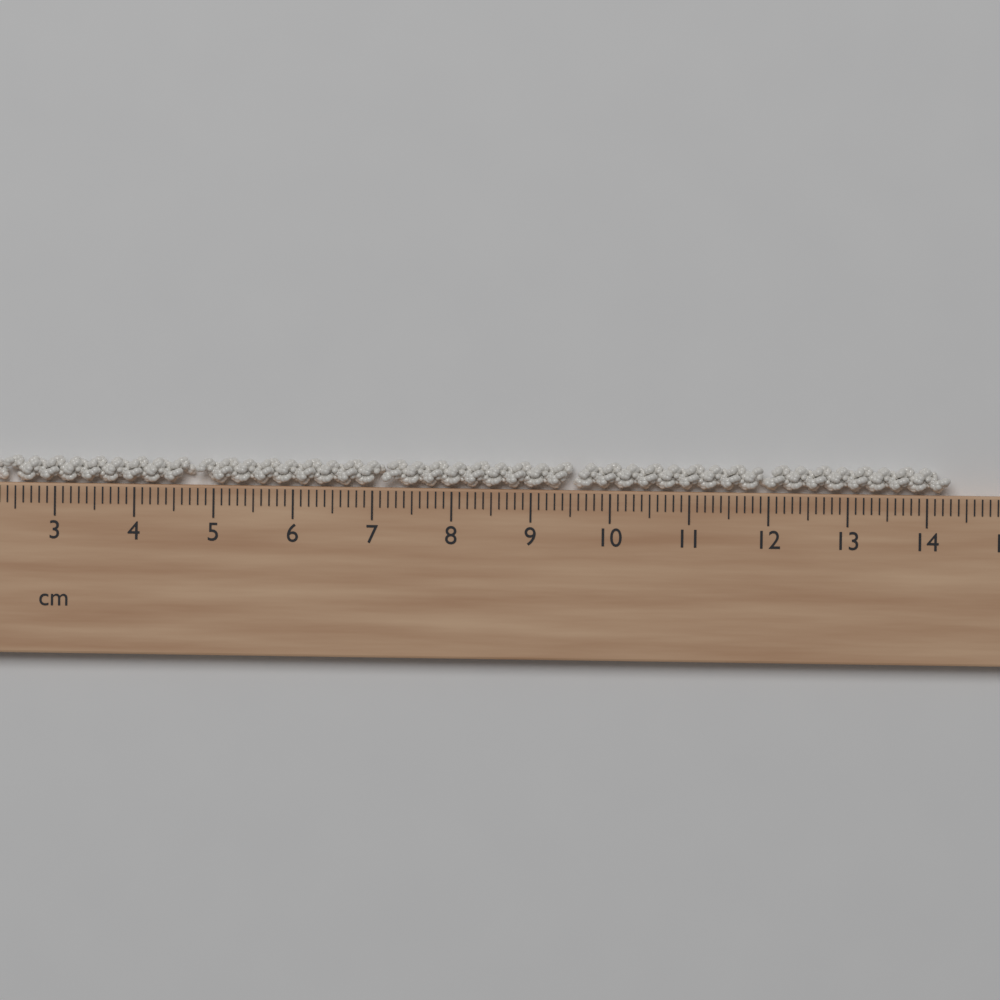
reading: 14.3 cm
